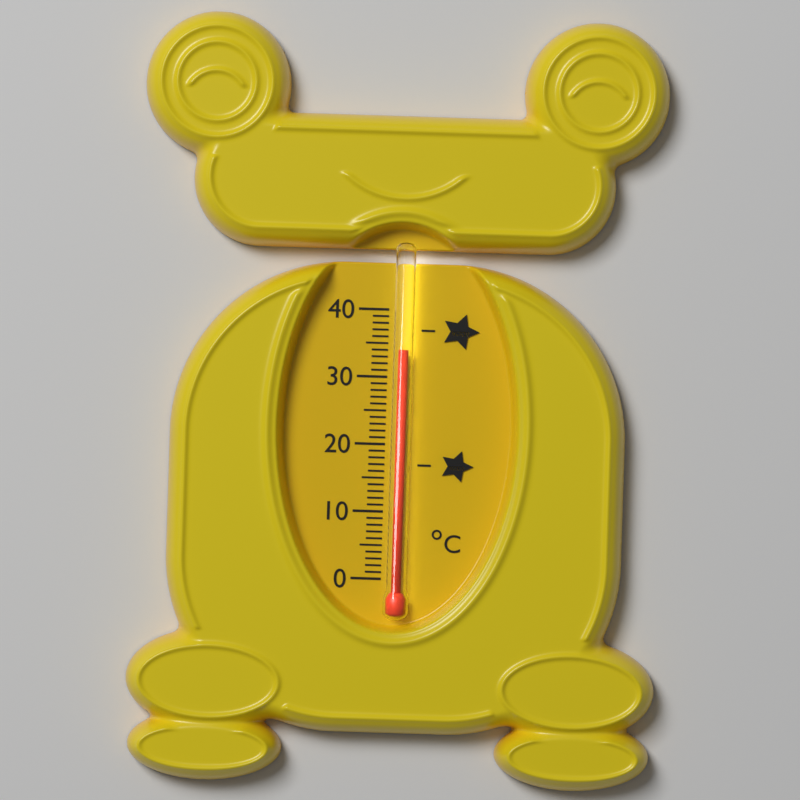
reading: 34 °C
